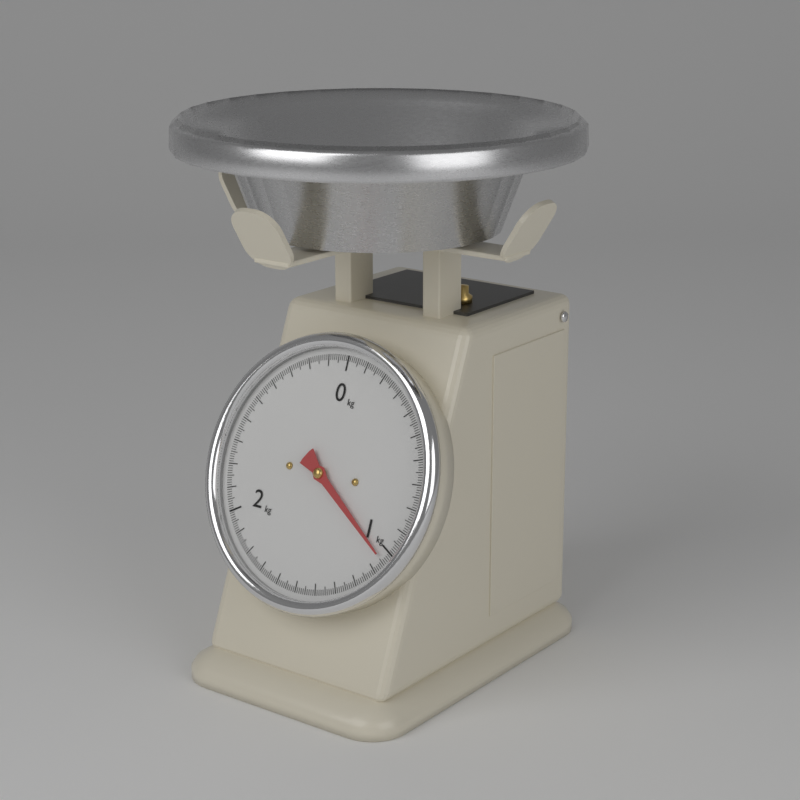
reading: 1.04 kg
